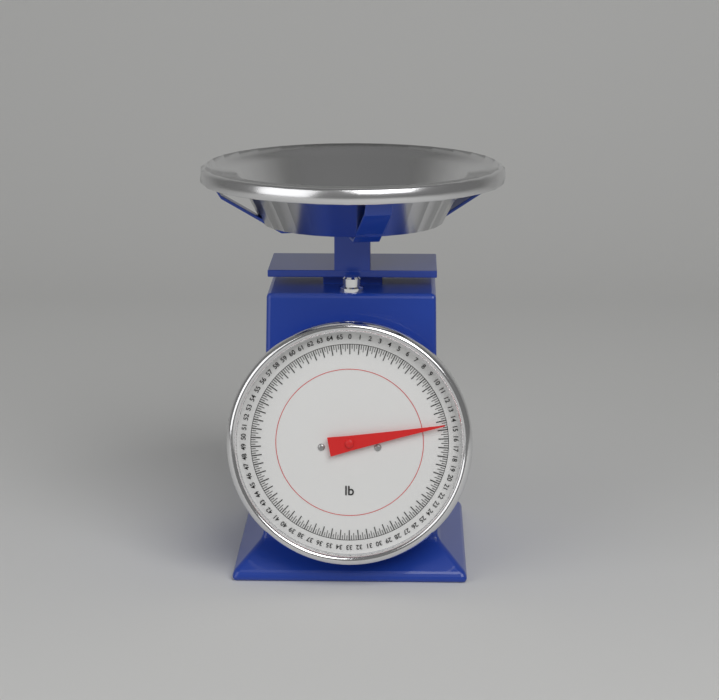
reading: 14.50 lb
